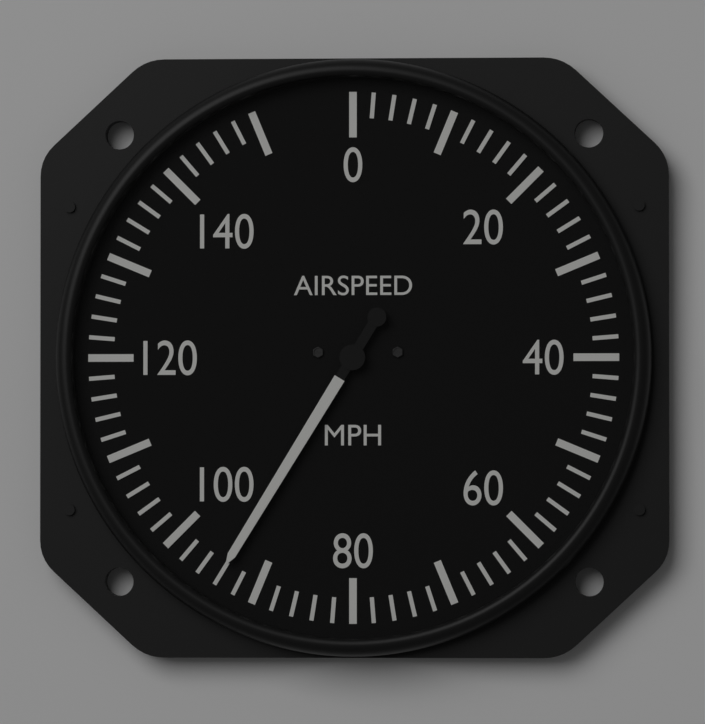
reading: 94 mph
